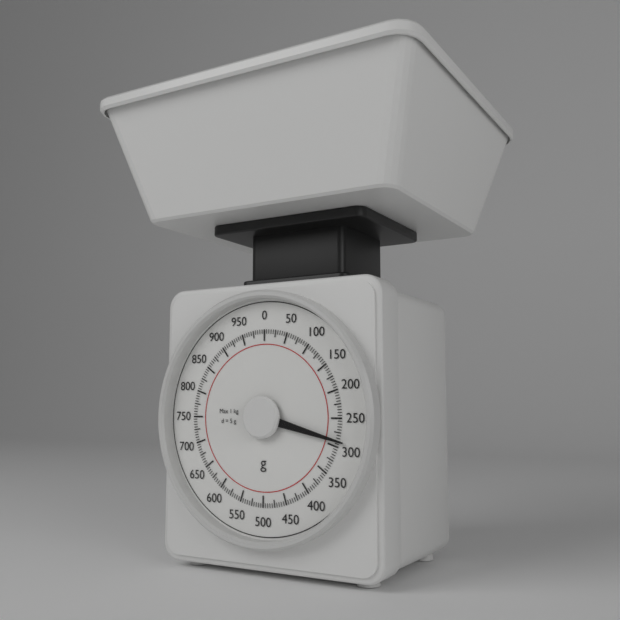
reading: 290 g
